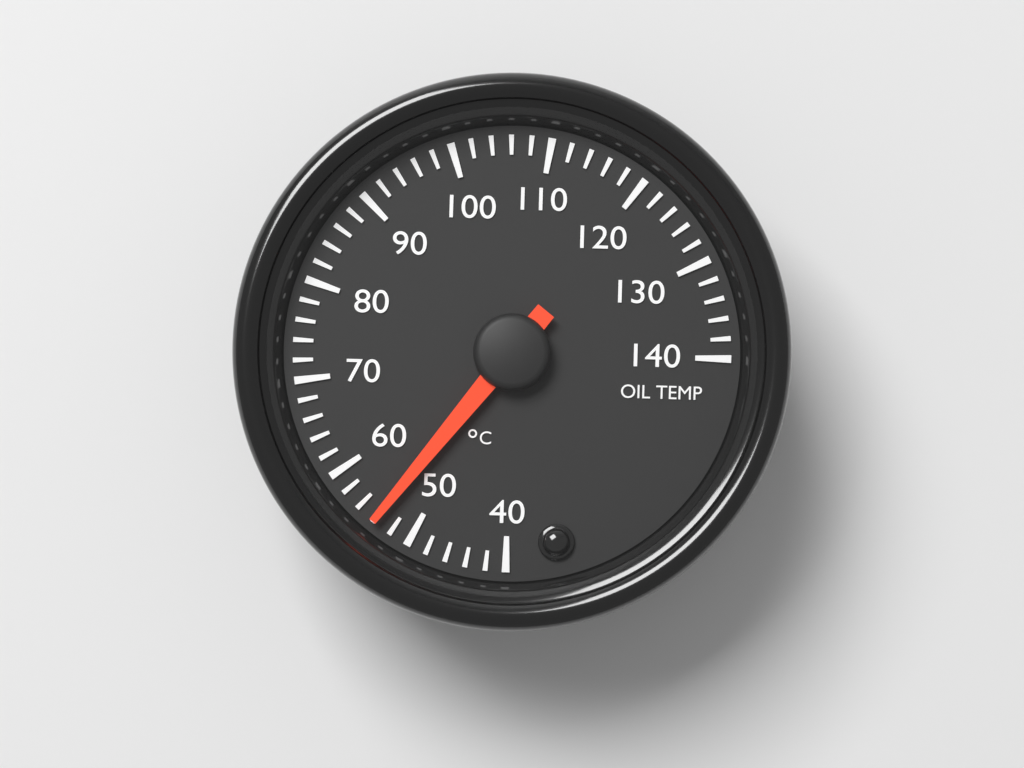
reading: 54 °C
